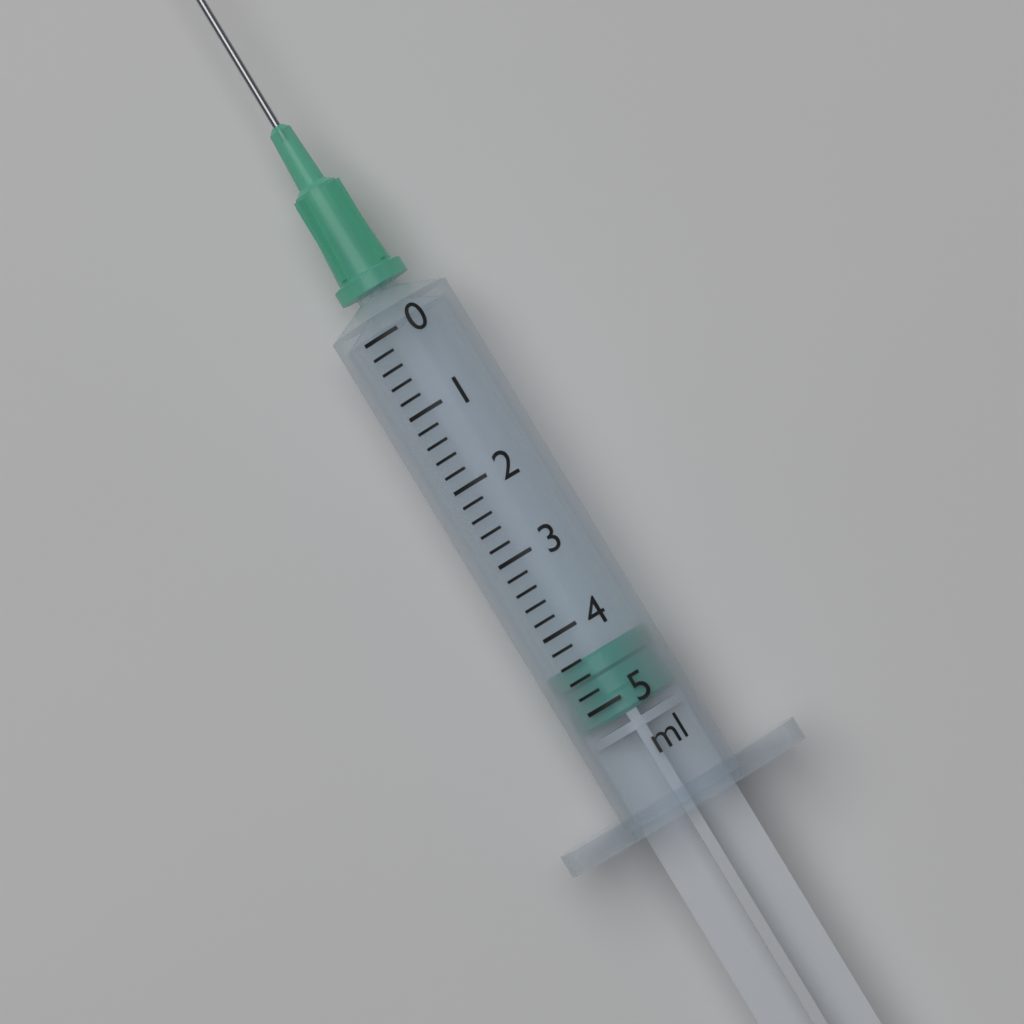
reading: 4.4 ml
